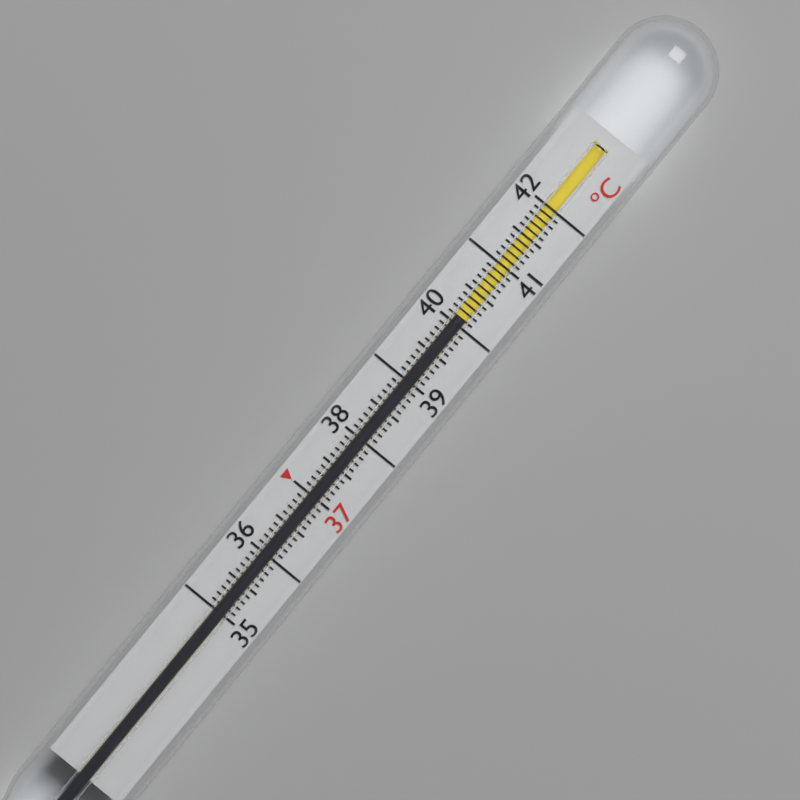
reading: 40.1 °C
